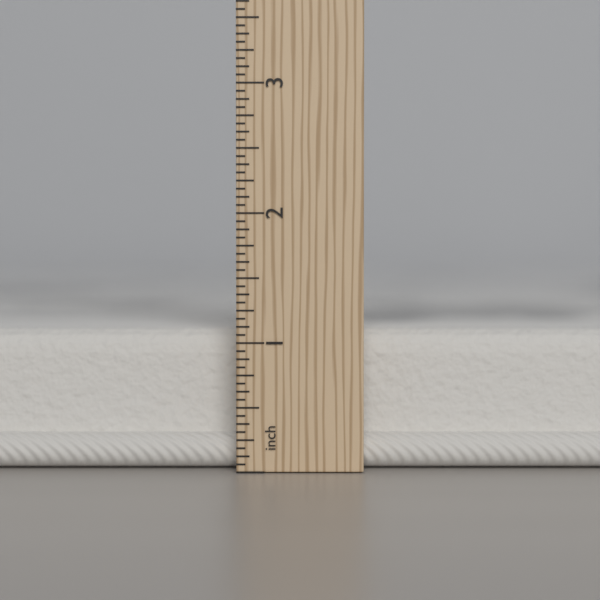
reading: 1.1000 in
